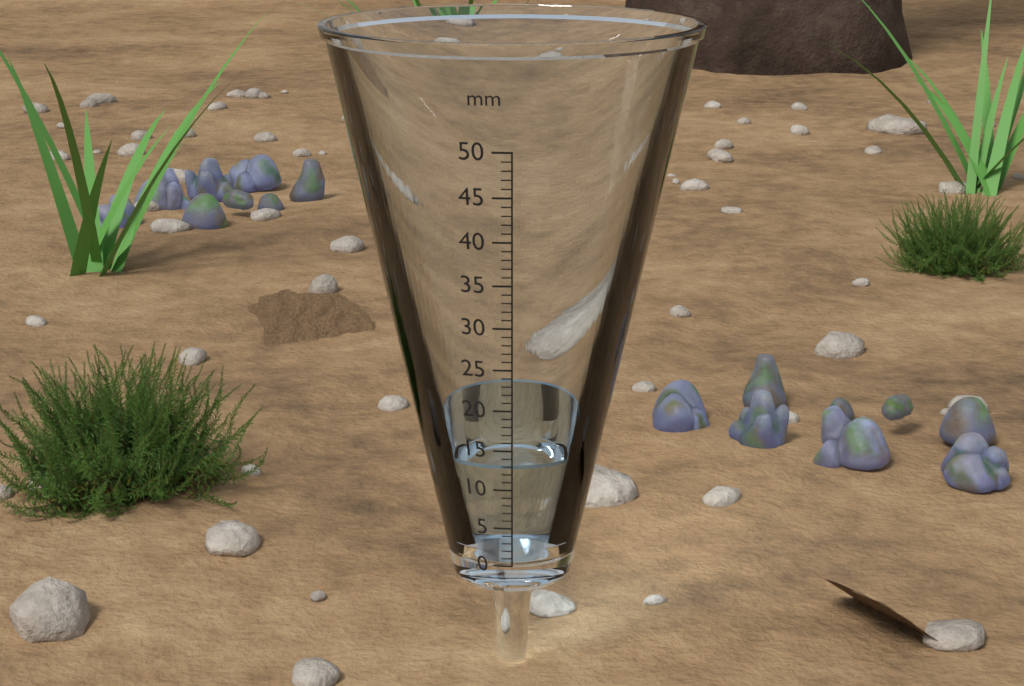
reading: 13 mm
